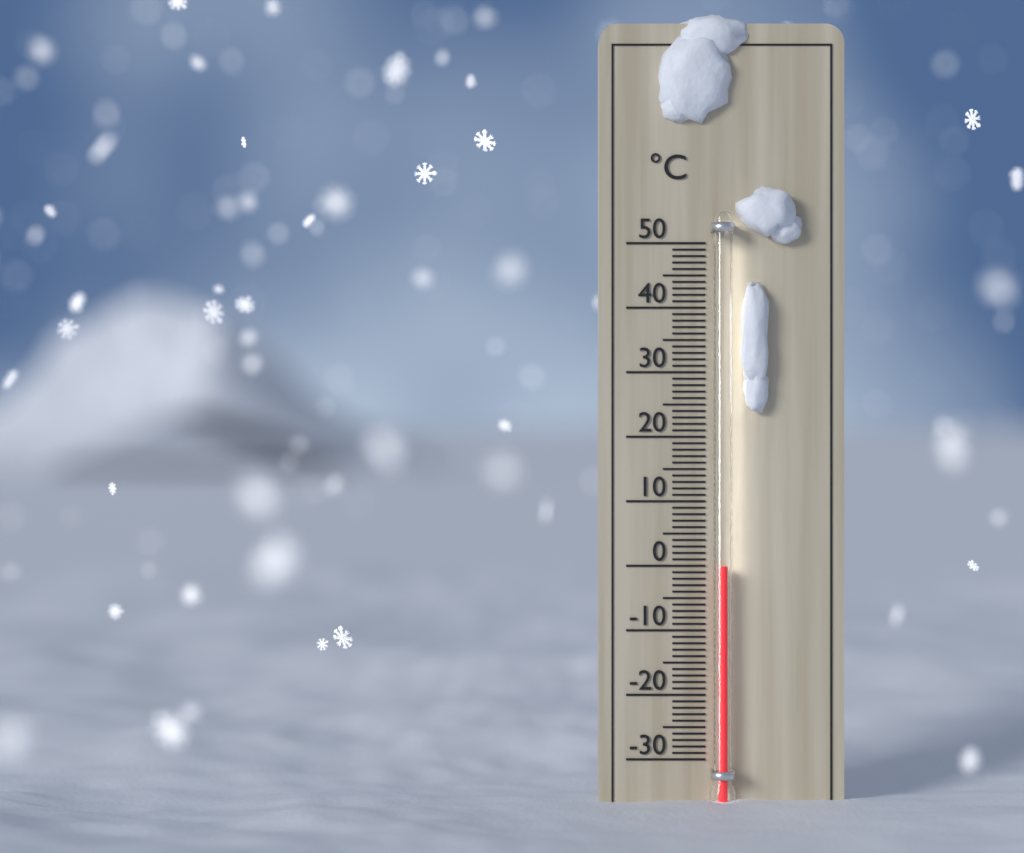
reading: 0 °C
